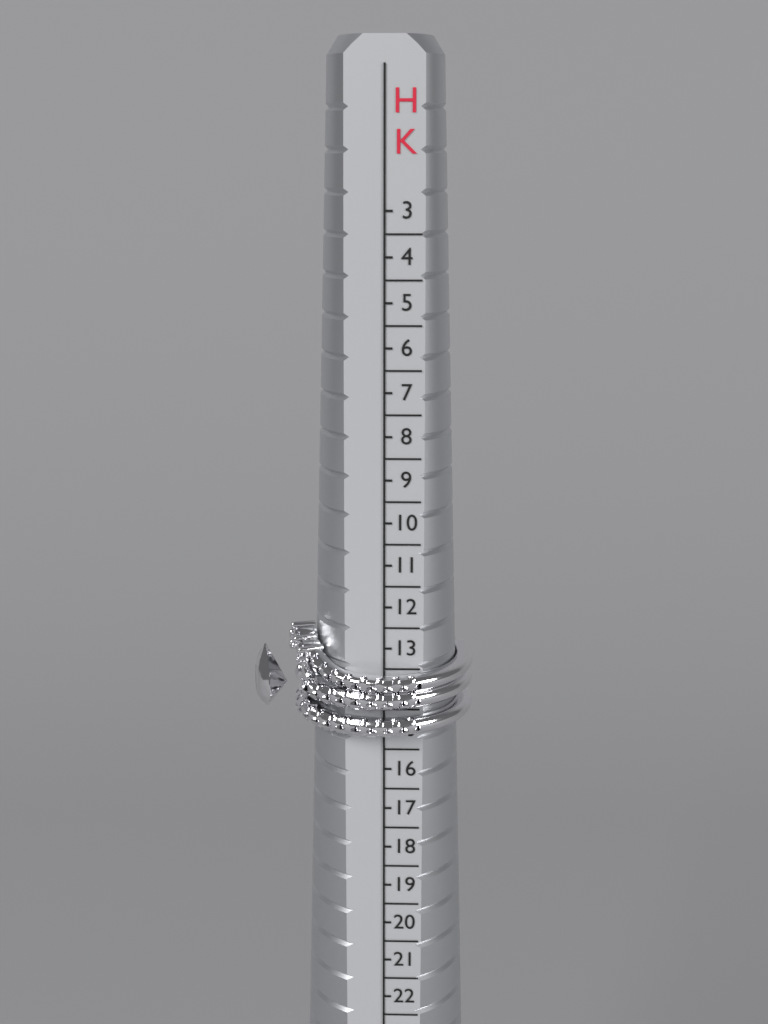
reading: 15.0 HK
